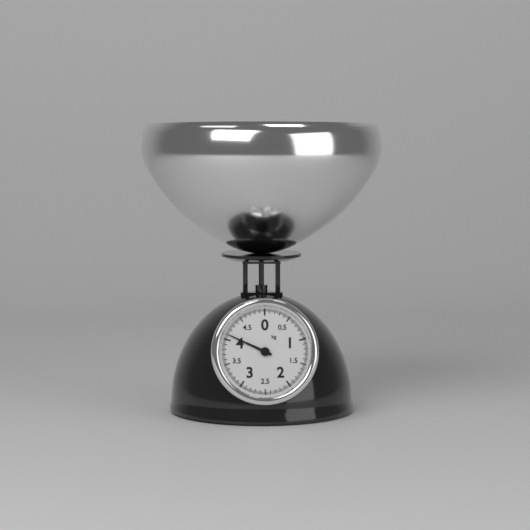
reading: 4.100 kg
